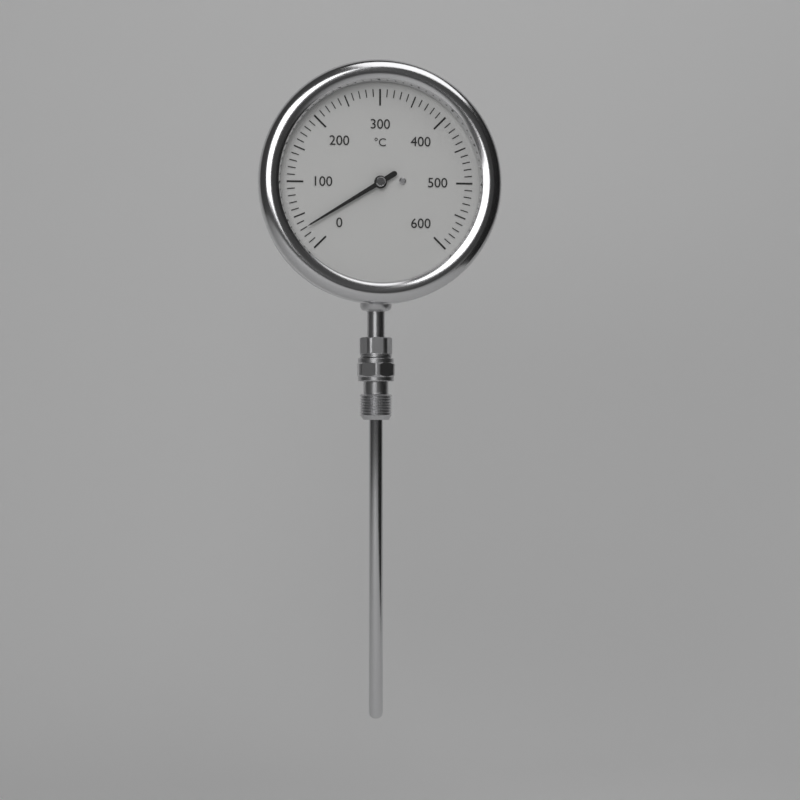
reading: 30 °C
